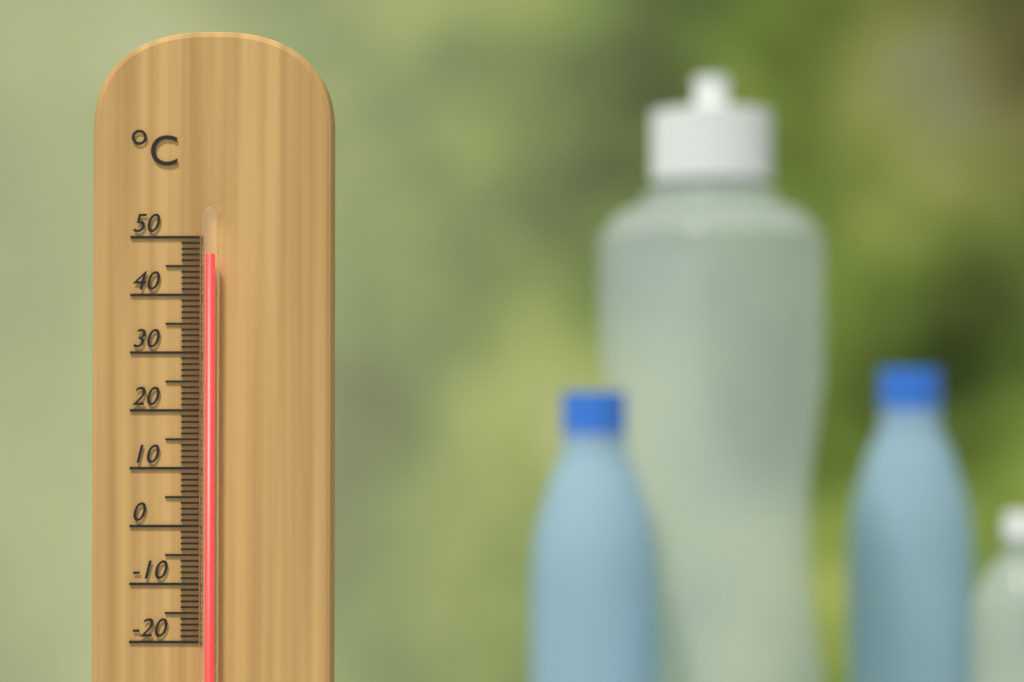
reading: 47 °C
